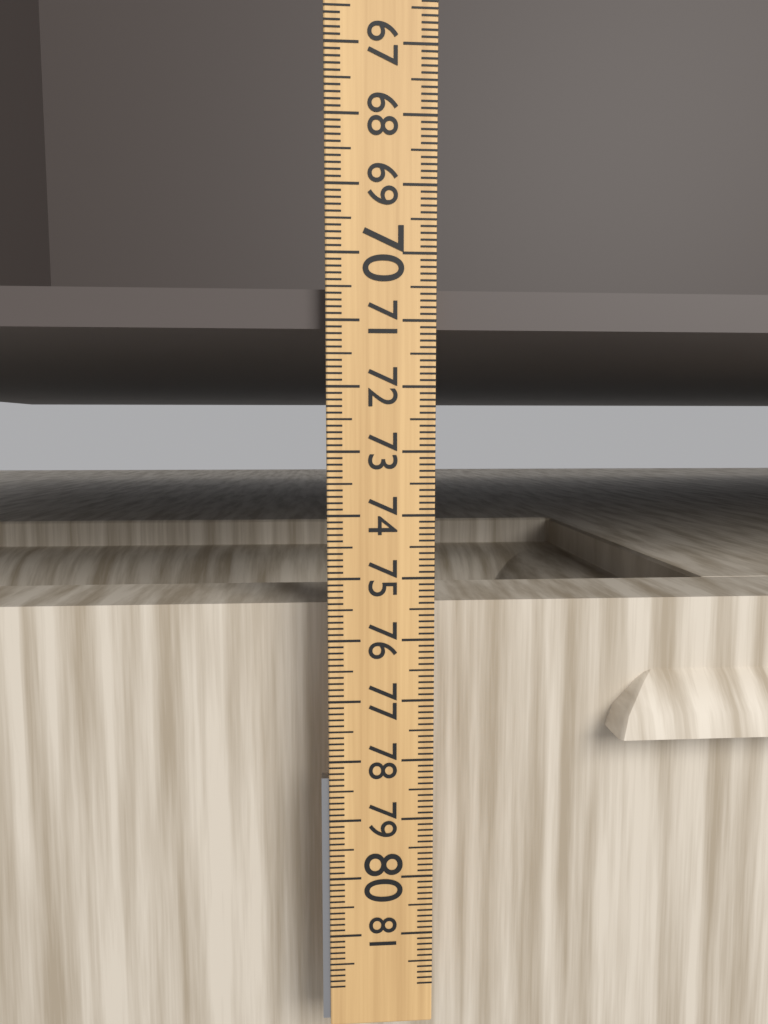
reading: 71.1 (no unit)
